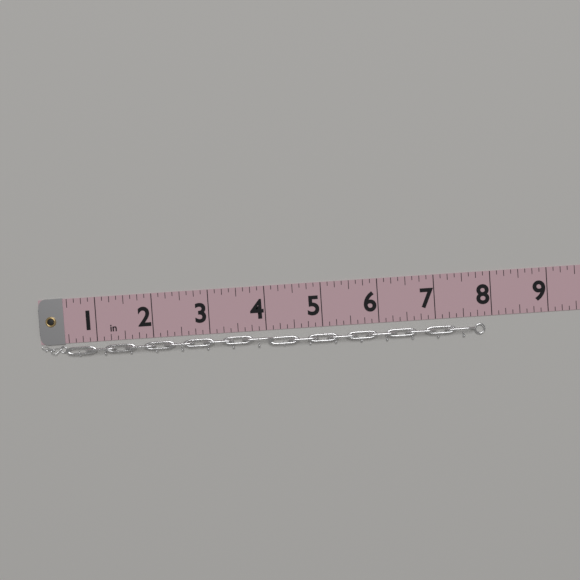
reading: 7.875 in
